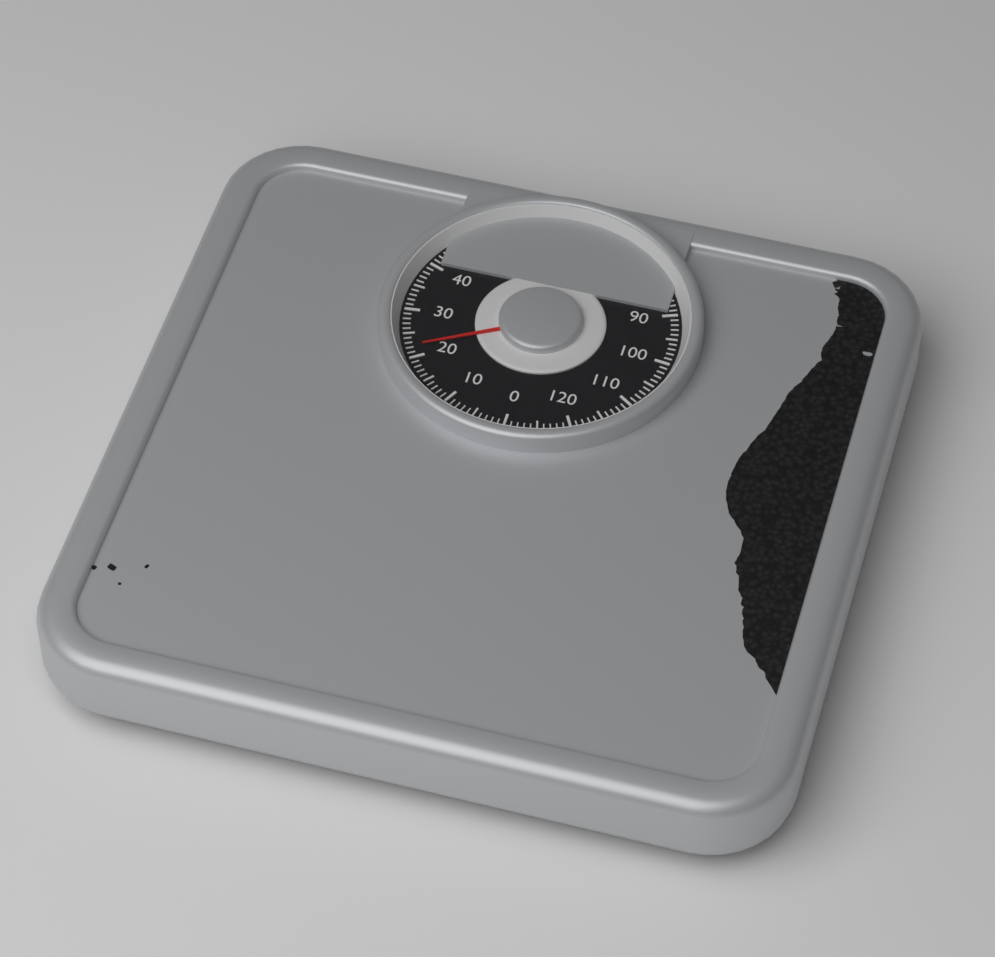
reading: 22 kg
